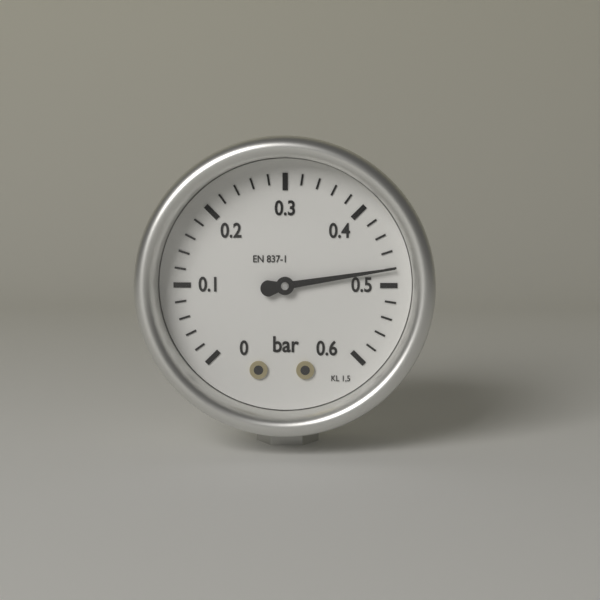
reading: 0.48 bar
